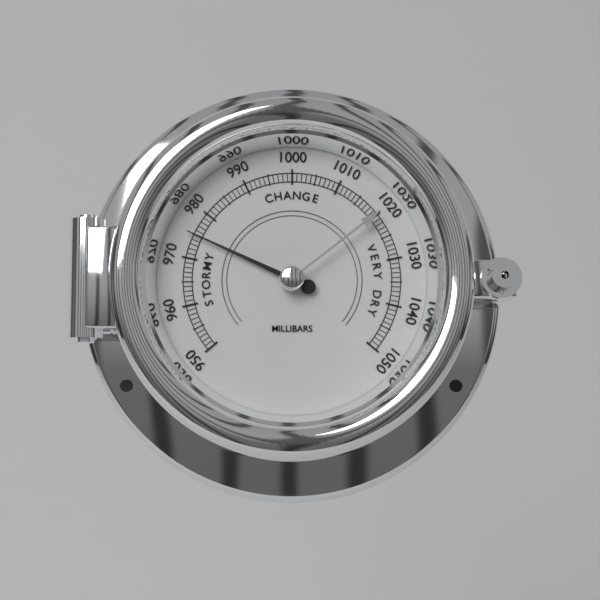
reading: 975 mbar
